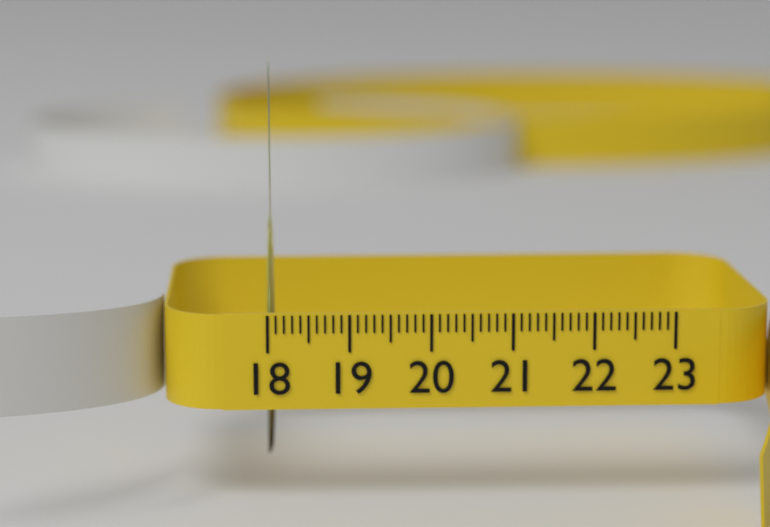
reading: 18.1 (no unit)
